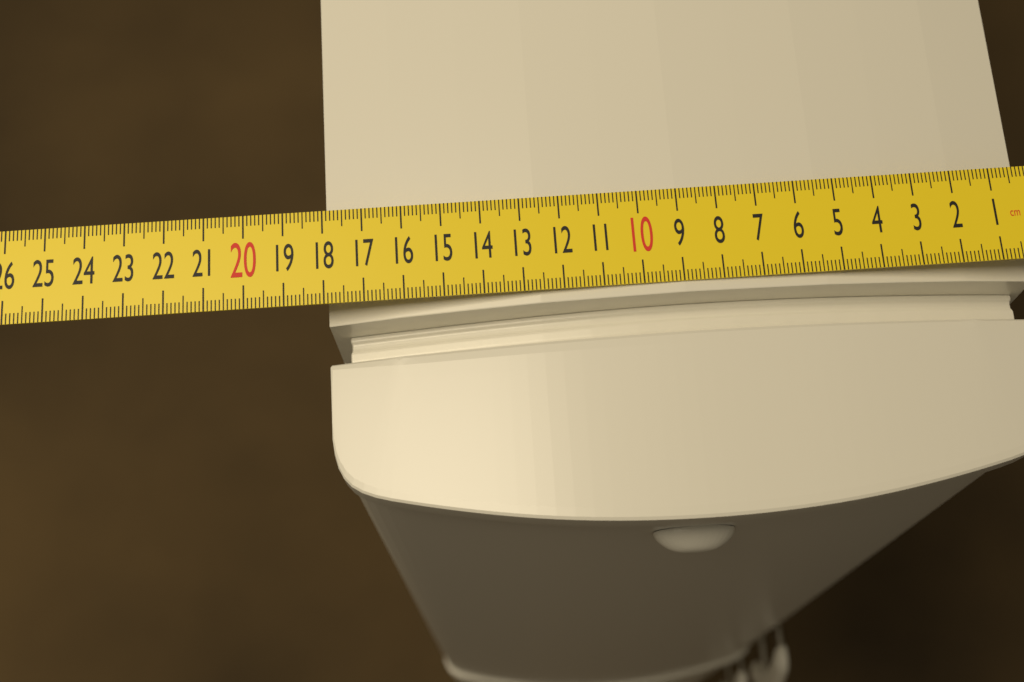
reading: 18.0 cm
